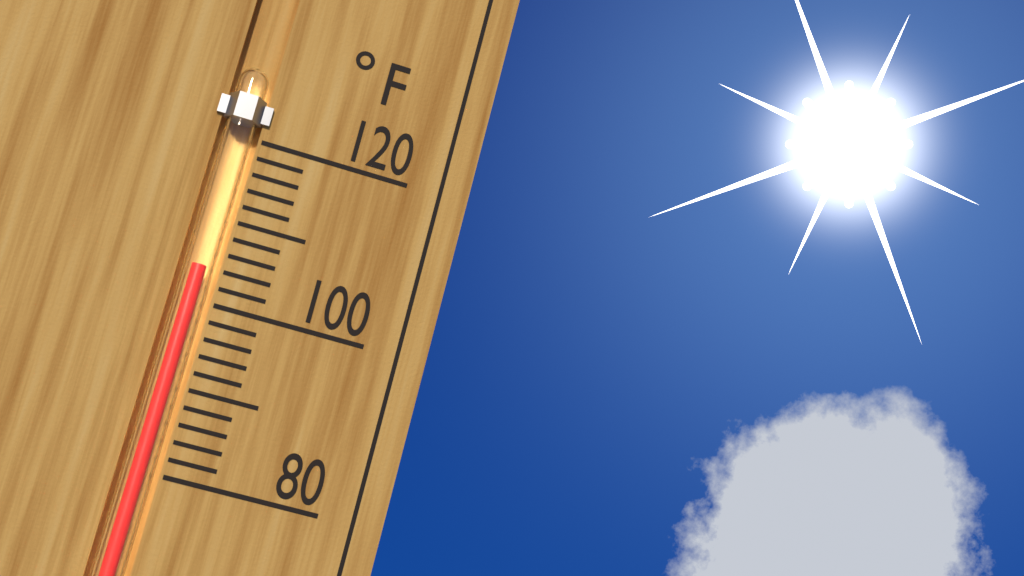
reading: 104 °F
